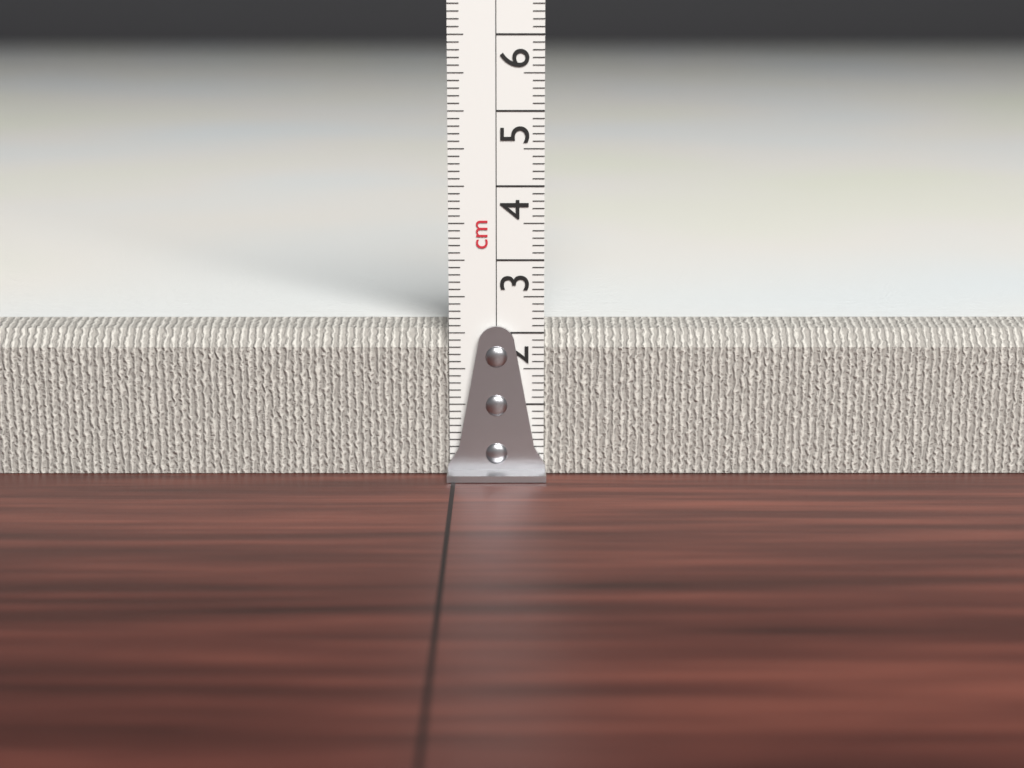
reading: 2.1 cm
